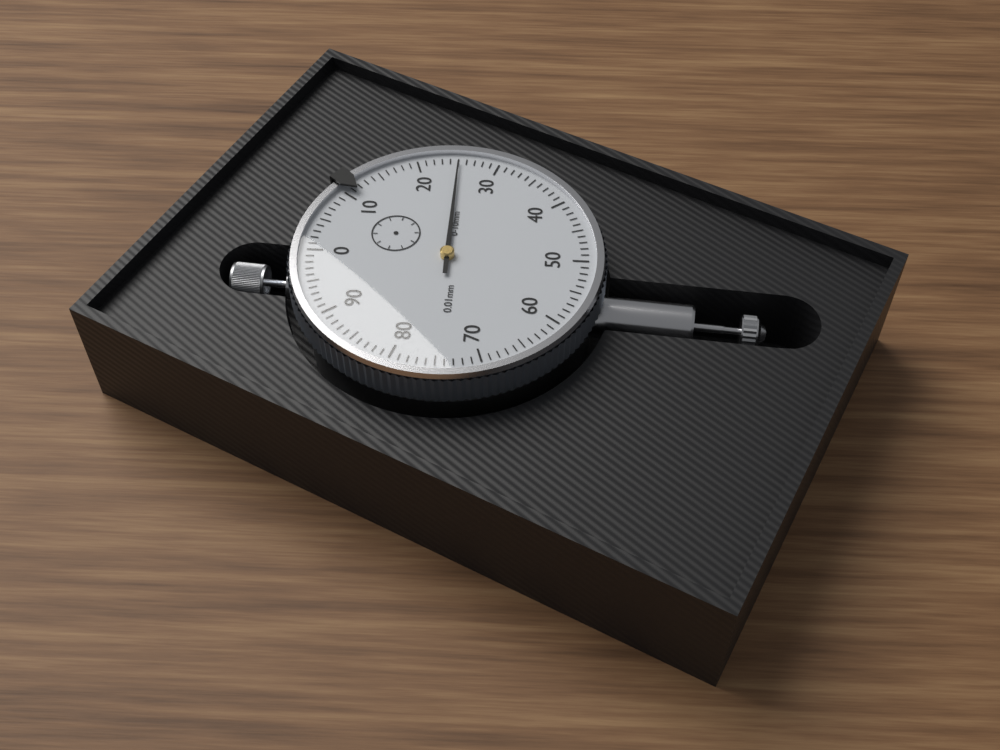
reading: 0.25 mm
